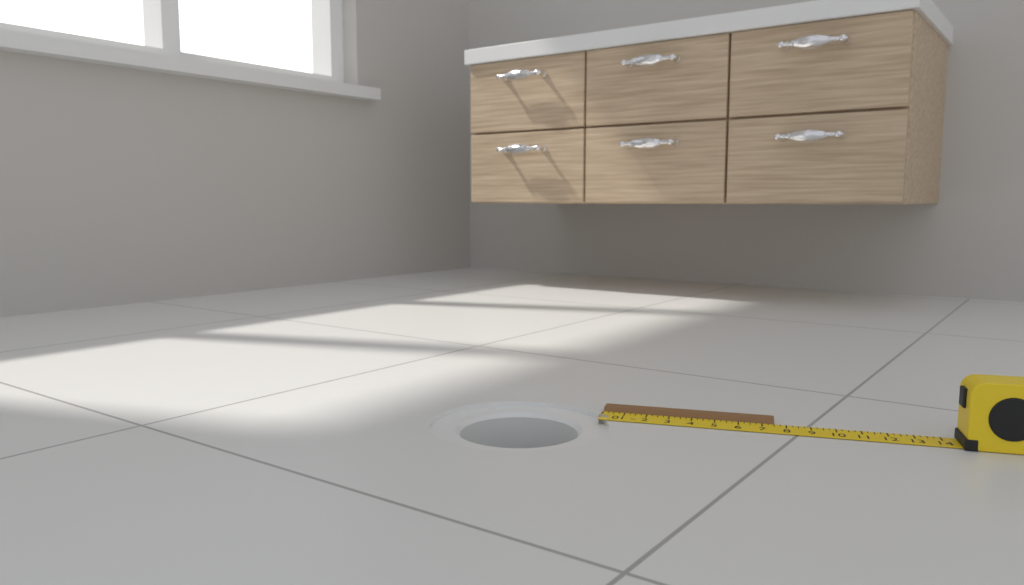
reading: 7.50 in
